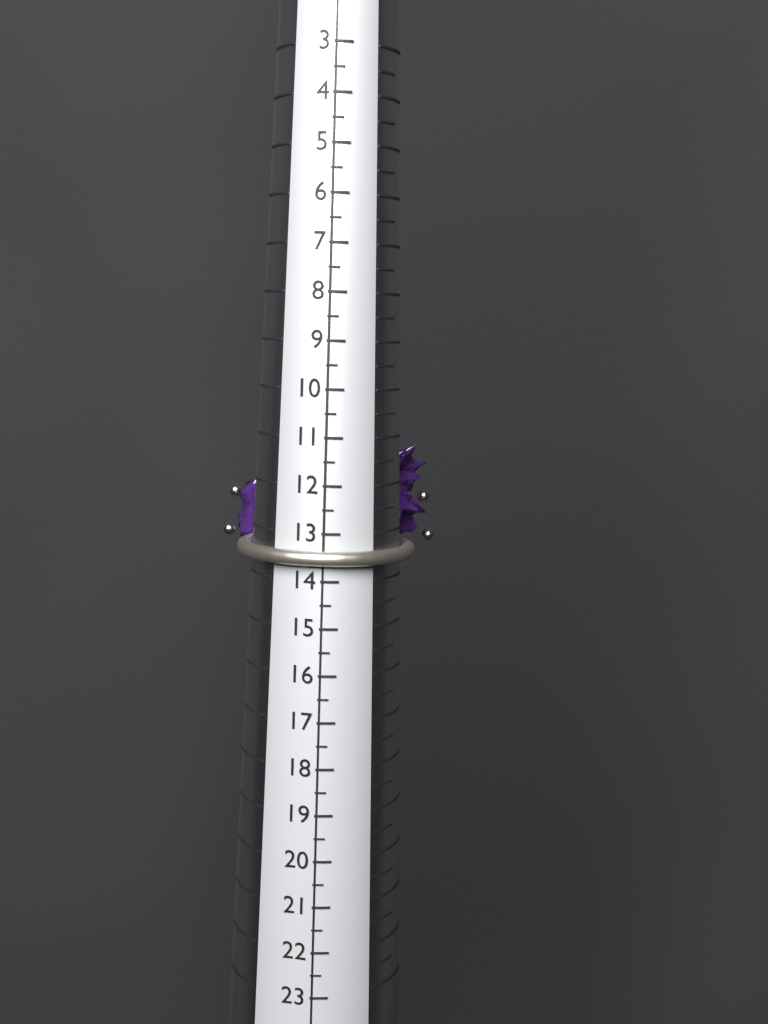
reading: 13.5 (no unit)
